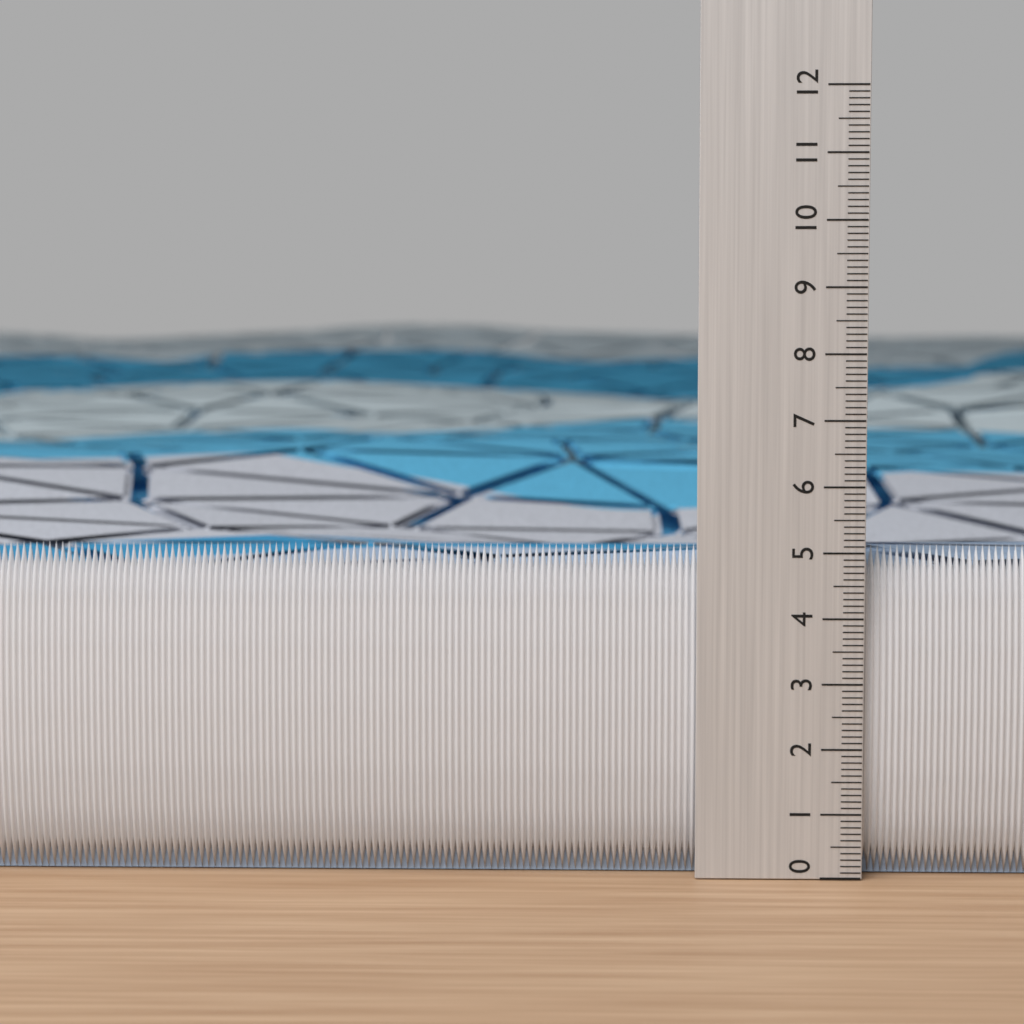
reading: 5.1 (no unit)
